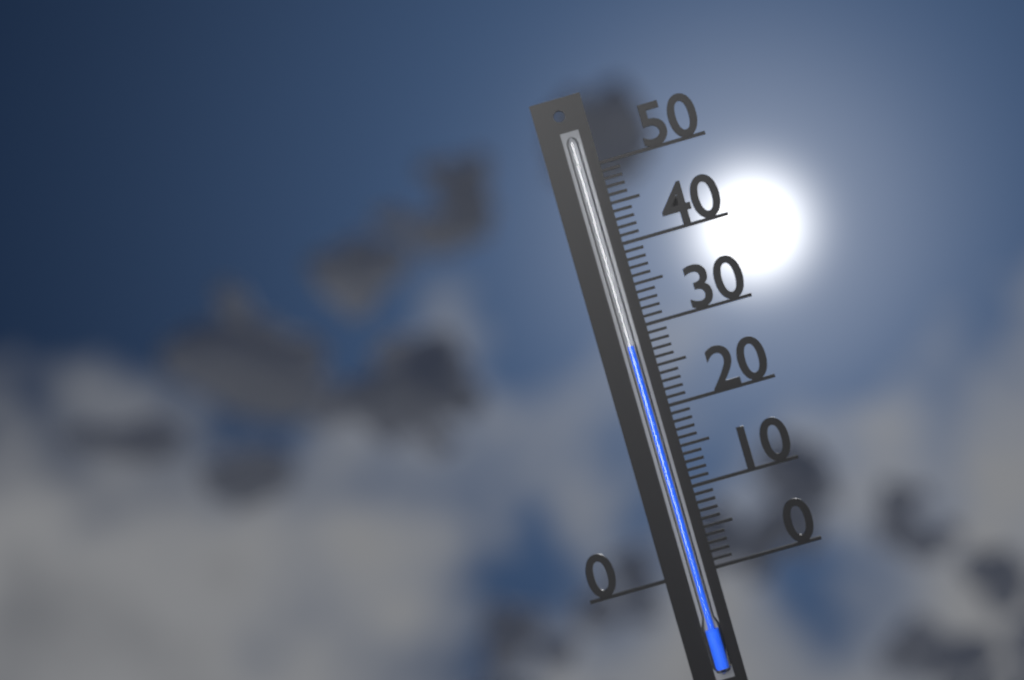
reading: 28 (no unit)
